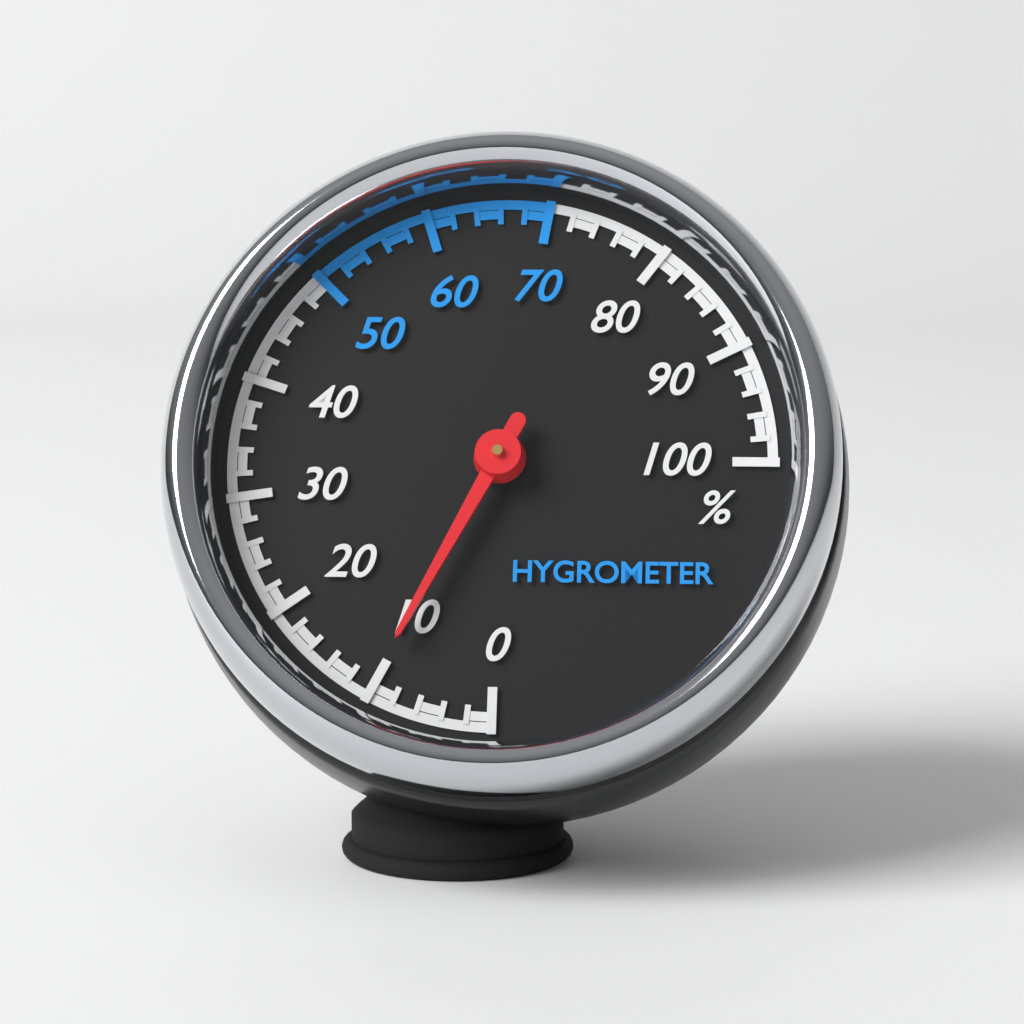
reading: 10 %
